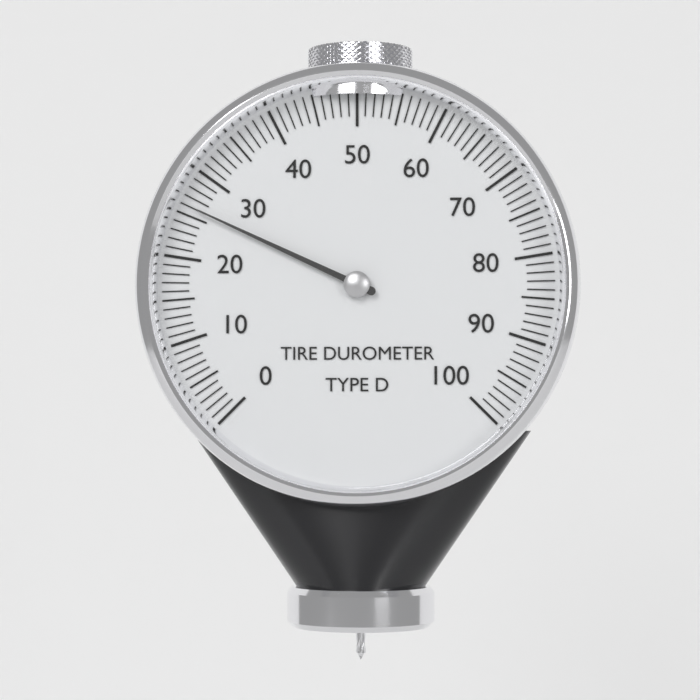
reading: 26 (no unit)
